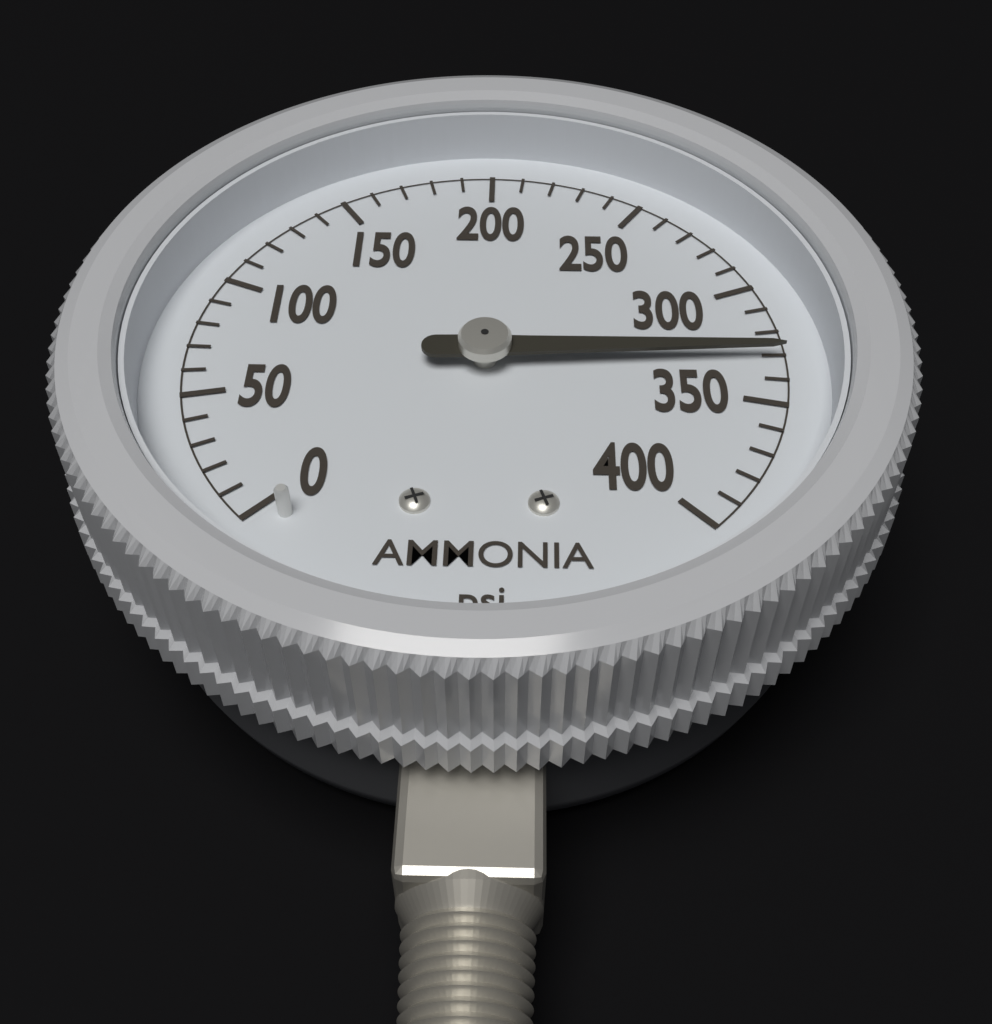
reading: 330 psi
